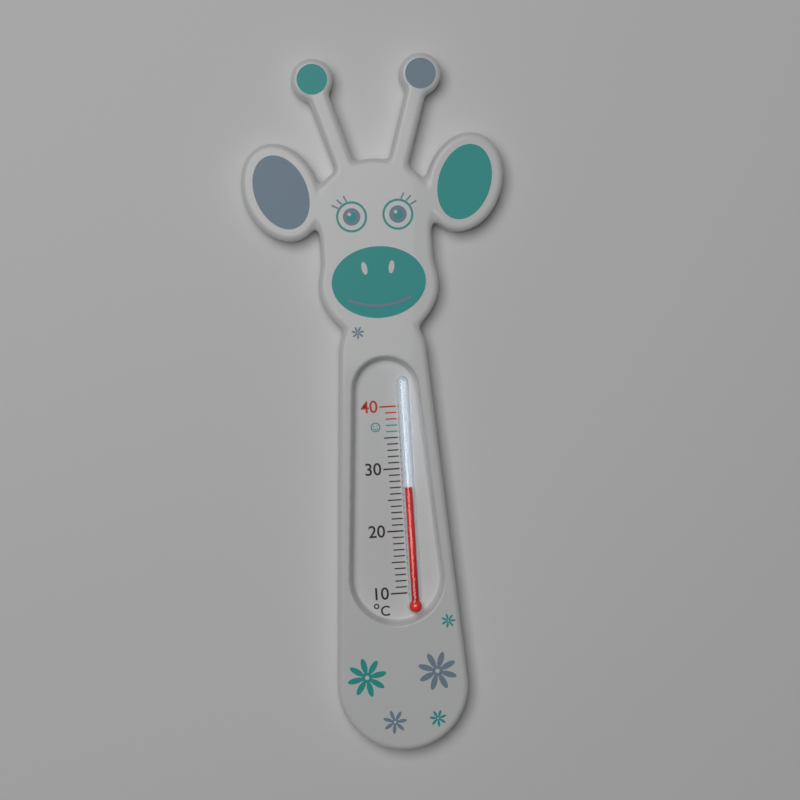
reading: 27 °C
